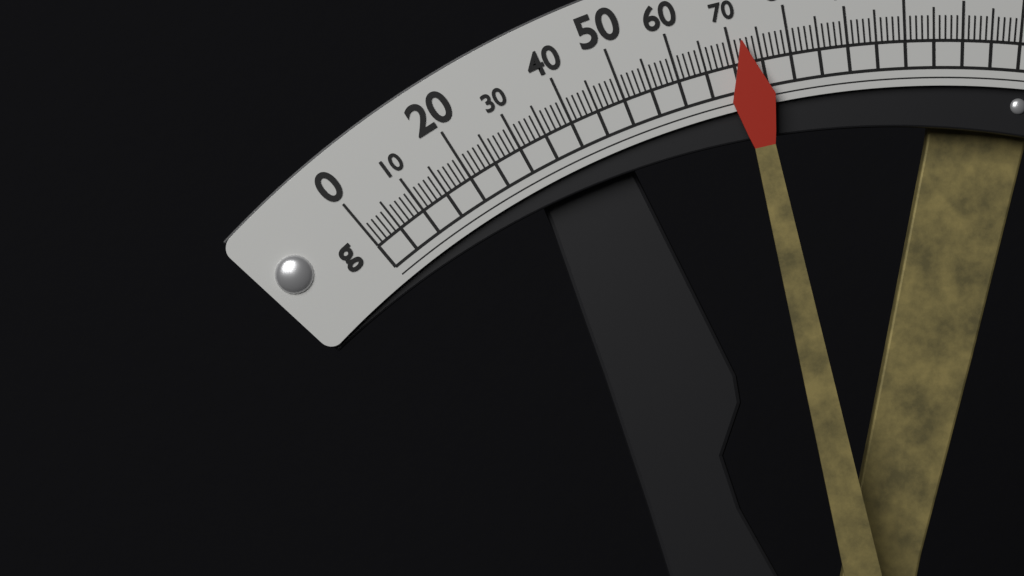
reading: 72 g
